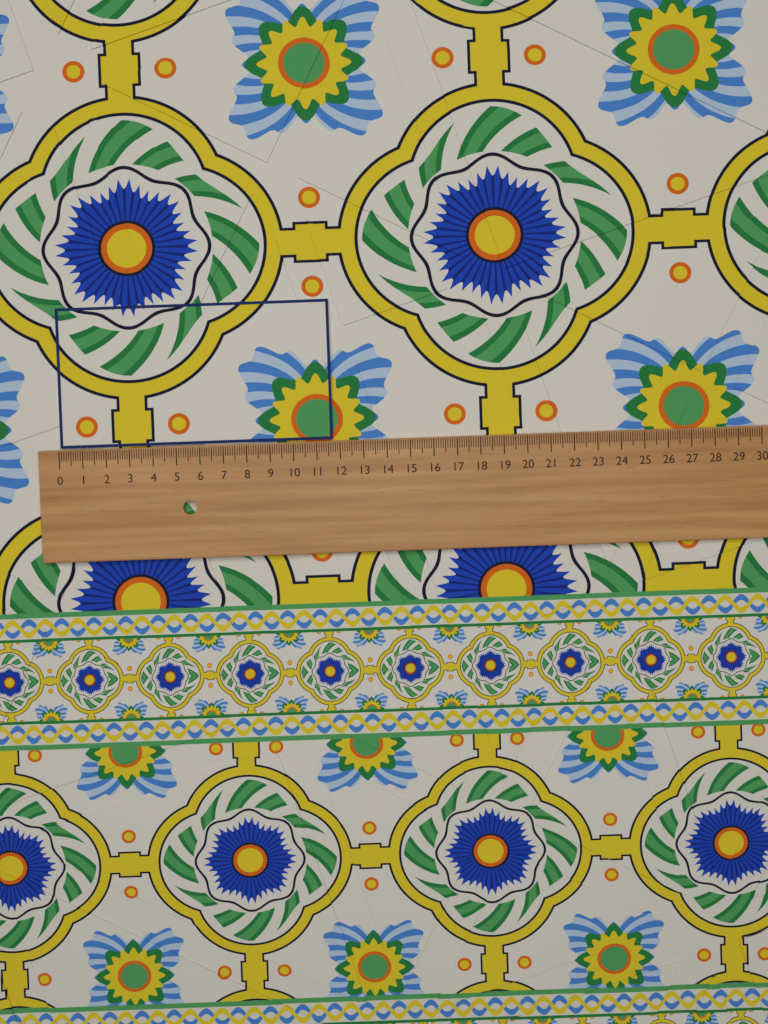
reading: 11.7 (no unit)
